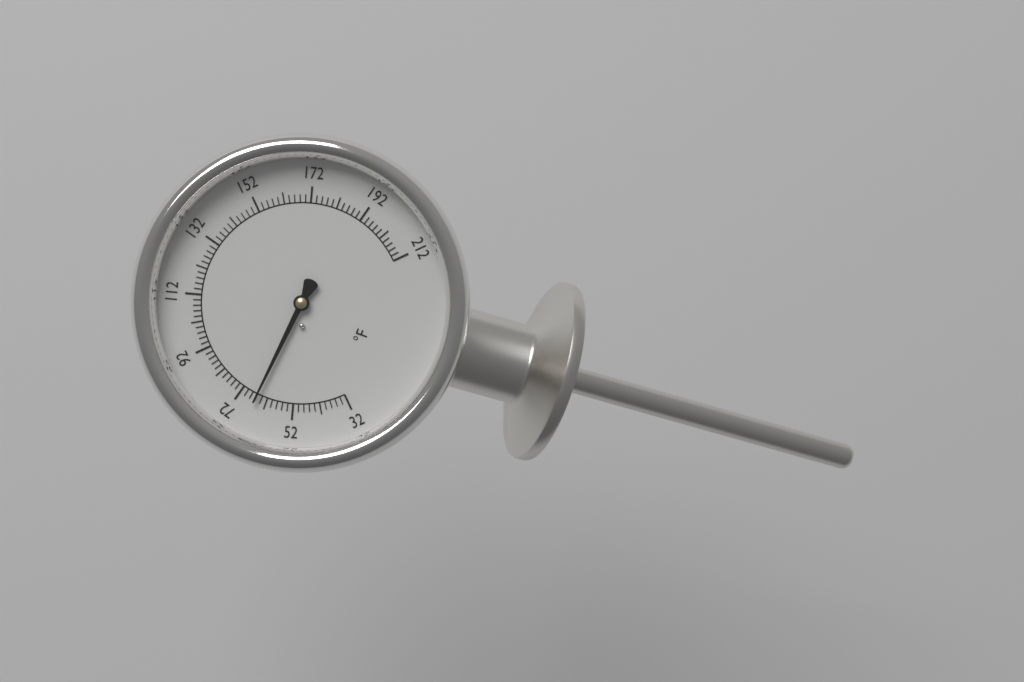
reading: 66 °F
